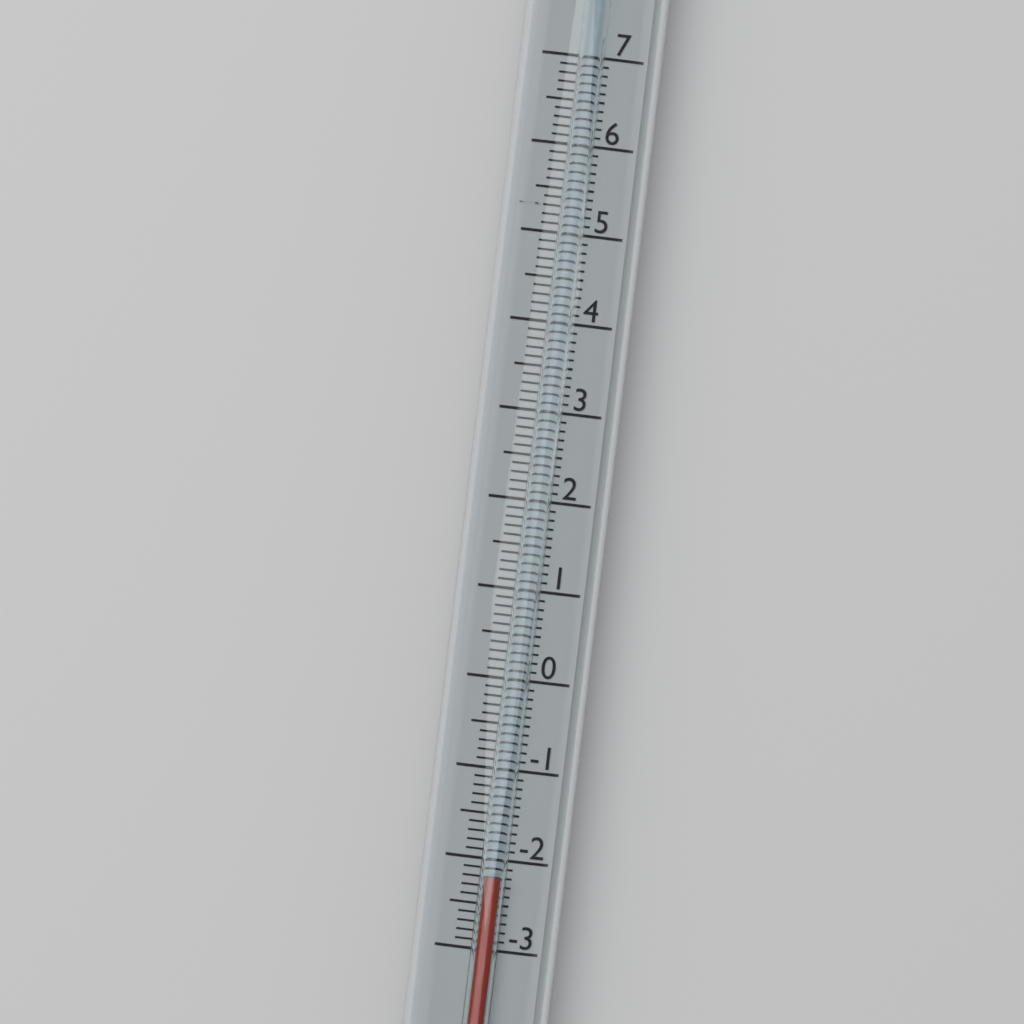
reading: -2.2 (no unit)
